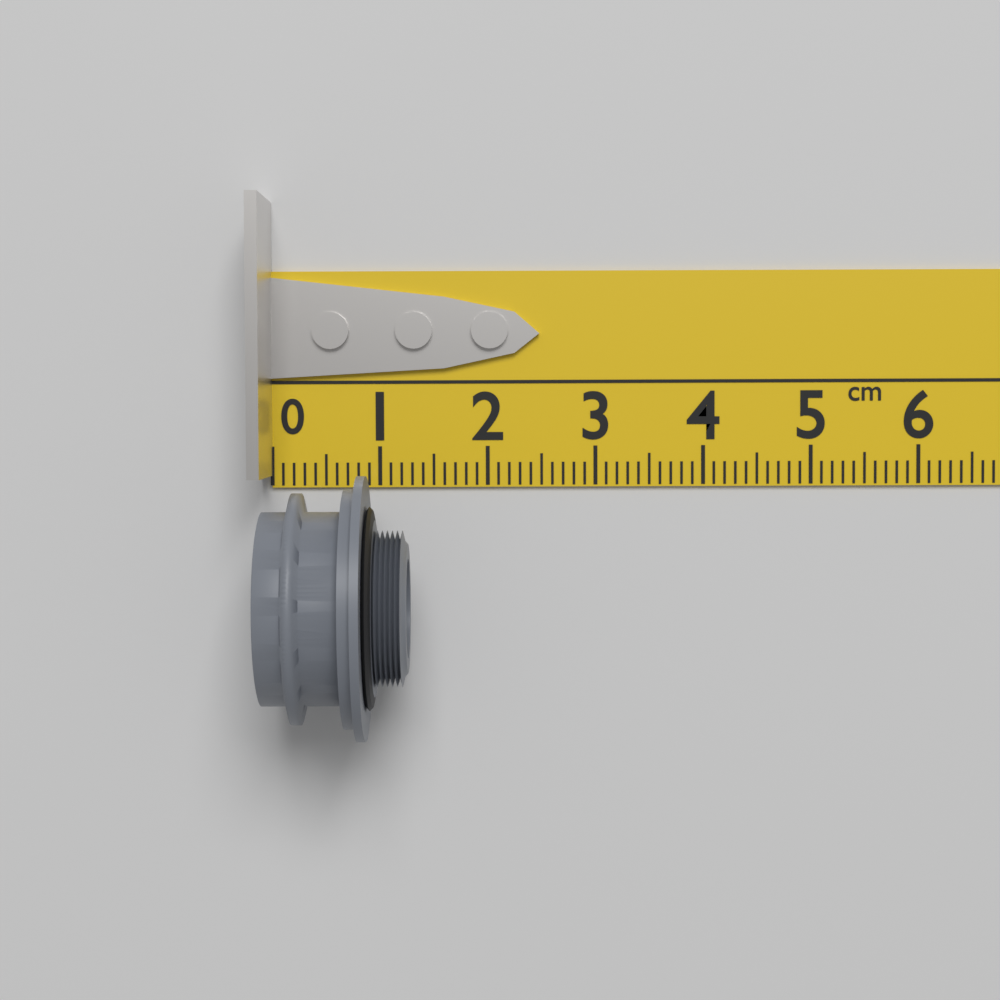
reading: 1.3 cm
